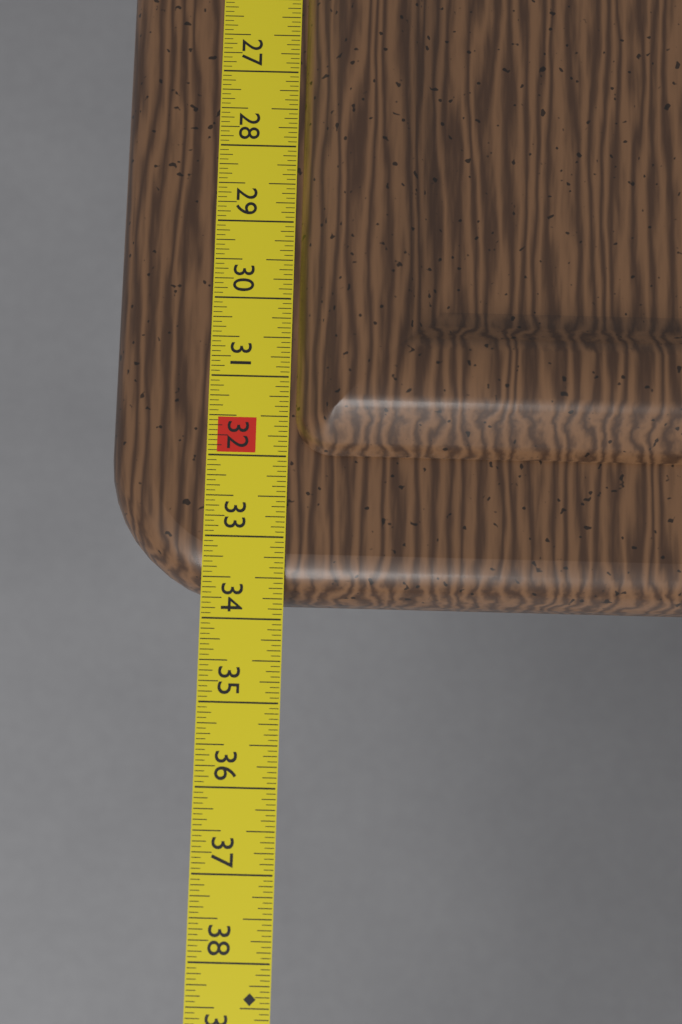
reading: 33.7500 in
